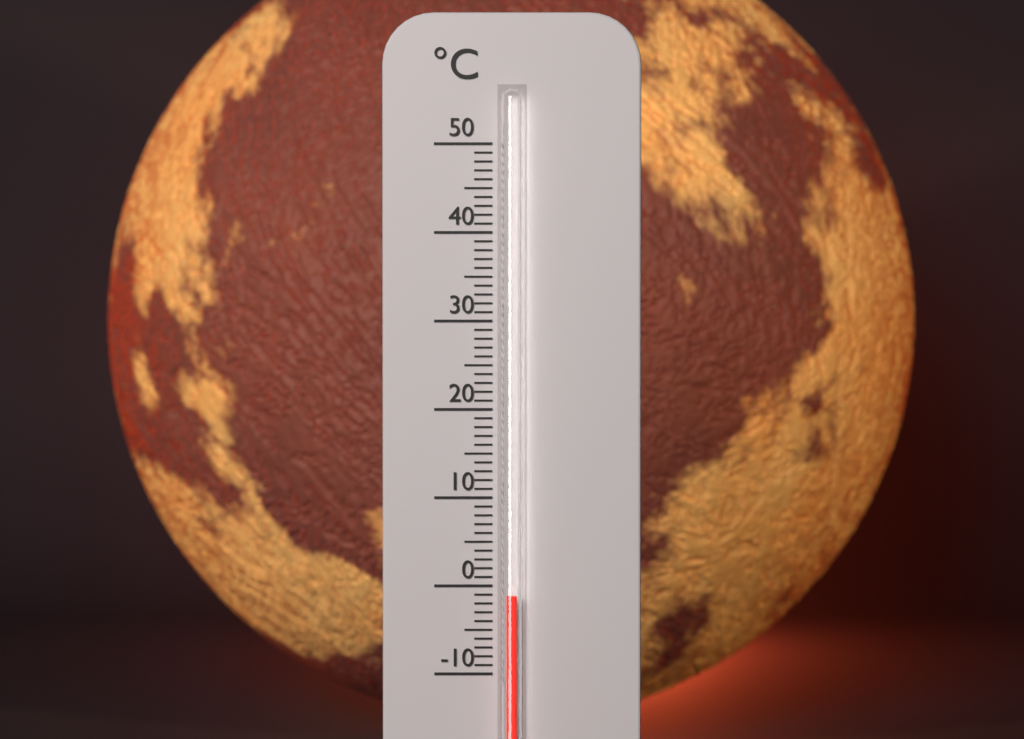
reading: -1 °C
